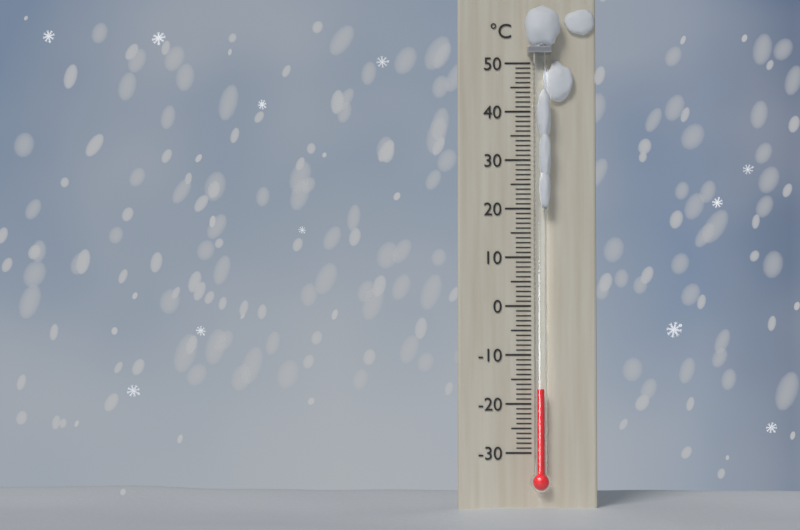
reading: -17 °C
